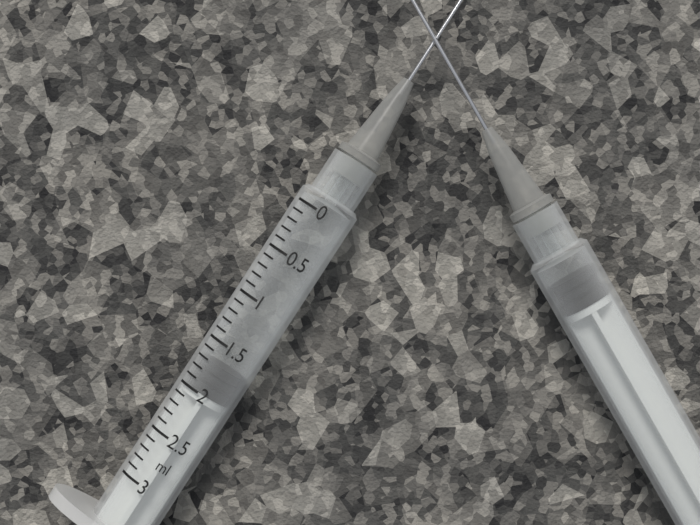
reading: 1.7 ml
